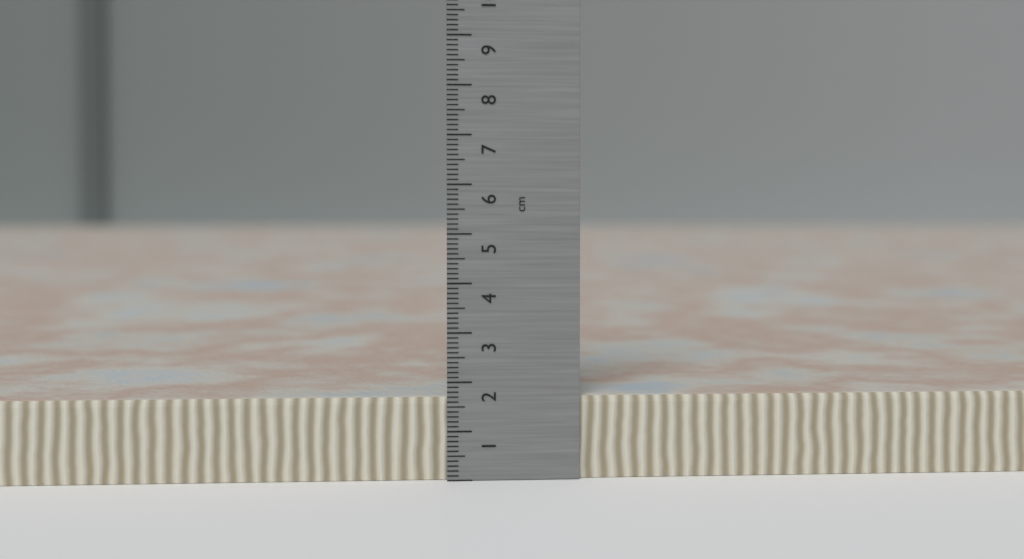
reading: 1.7 cm
